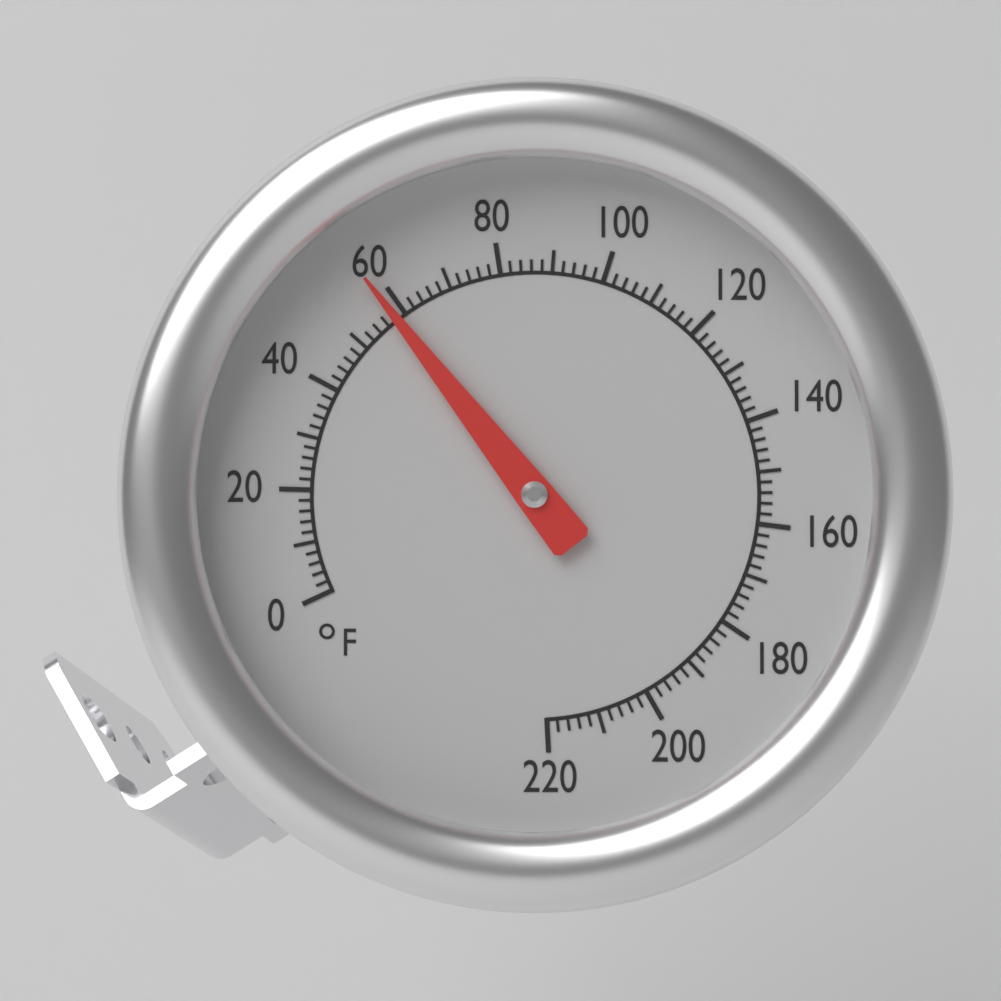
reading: 58 °F
